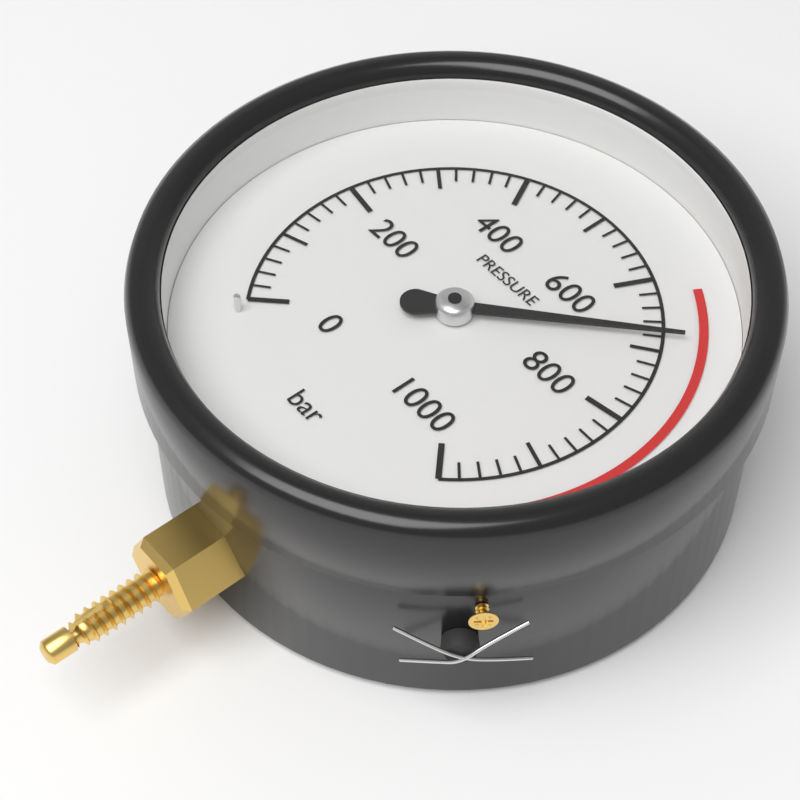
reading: 680 bar
